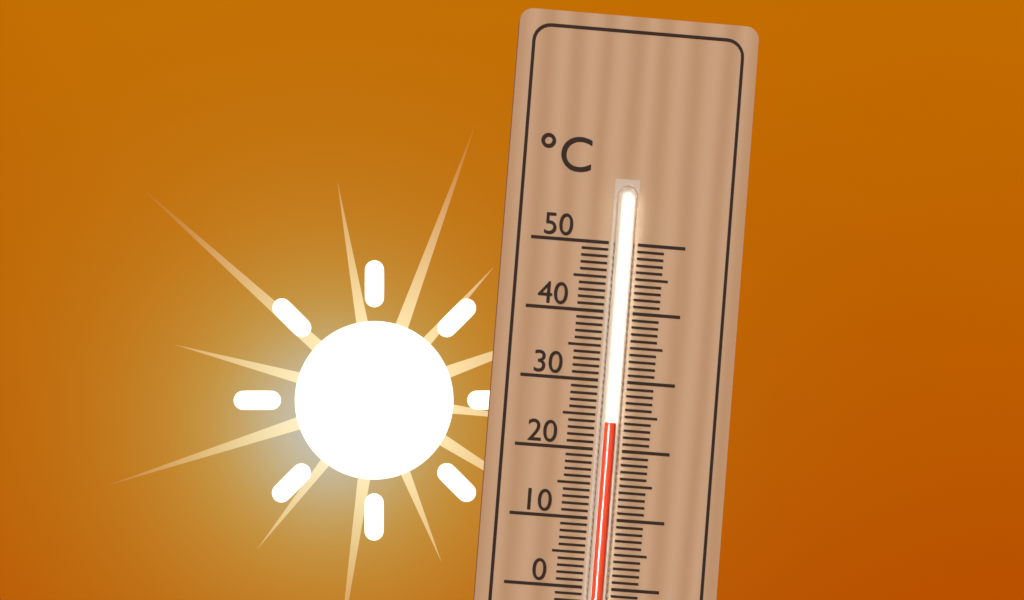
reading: 24 °C
